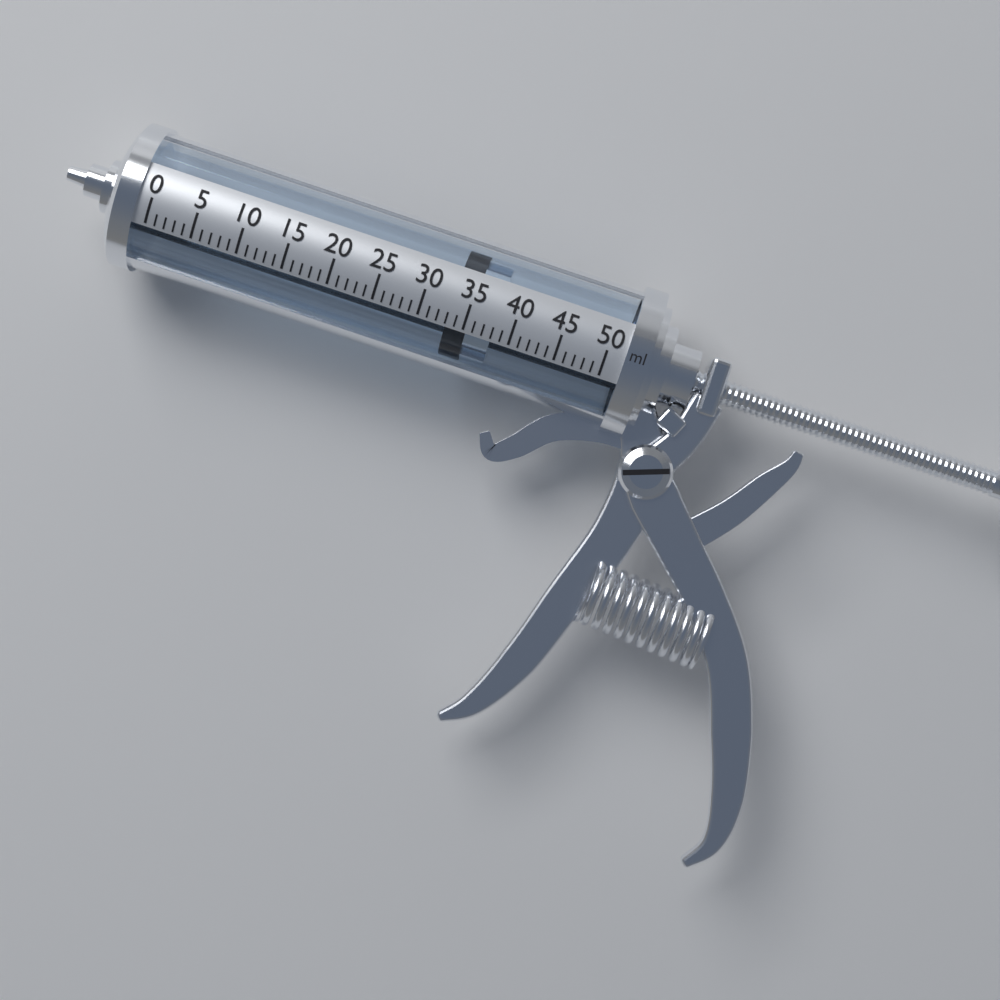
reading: 33 ml
